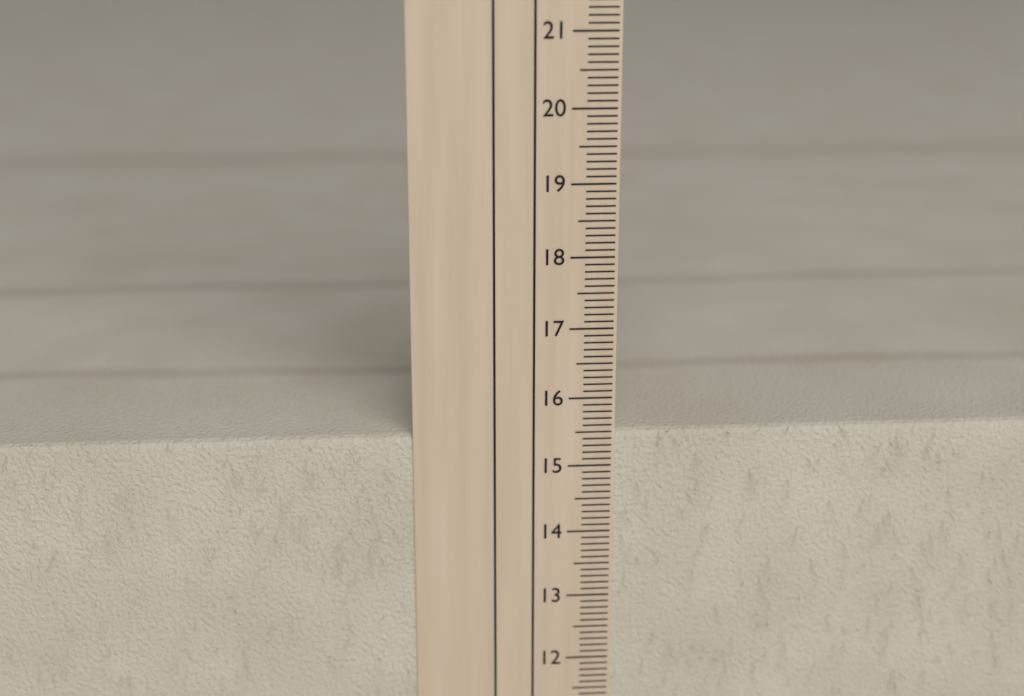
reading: 15.5 cm
